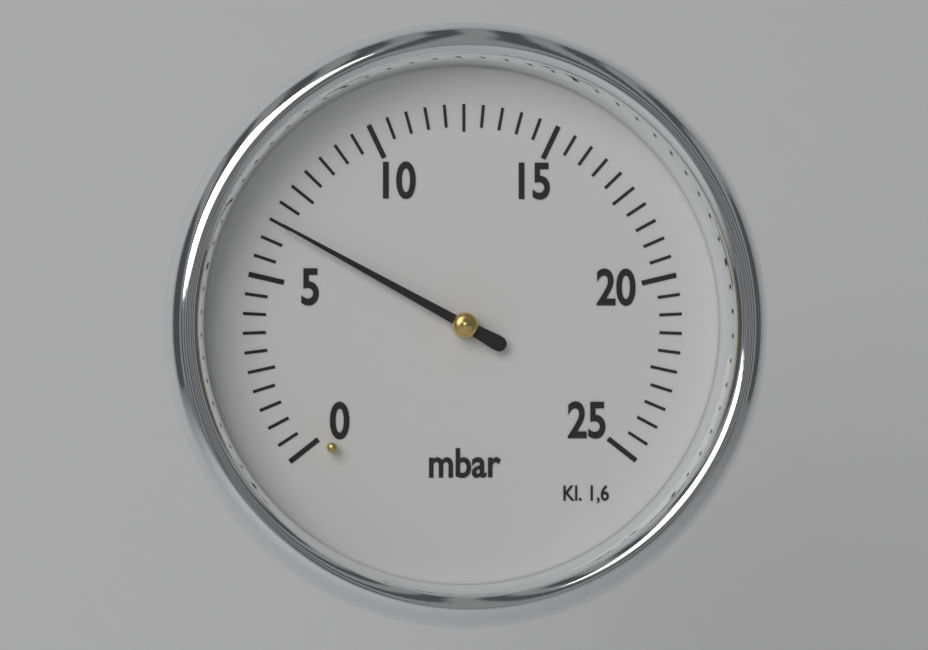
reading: 6.5 mbar
